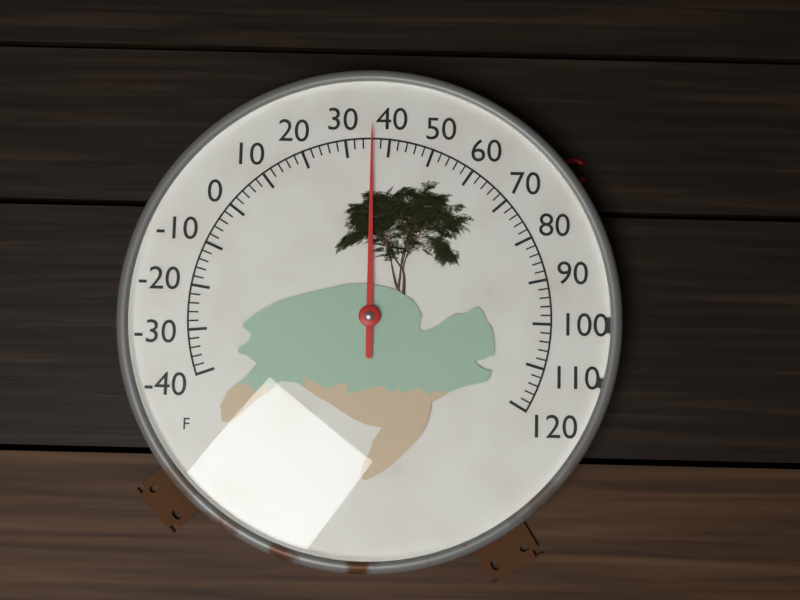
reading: 36 °F
